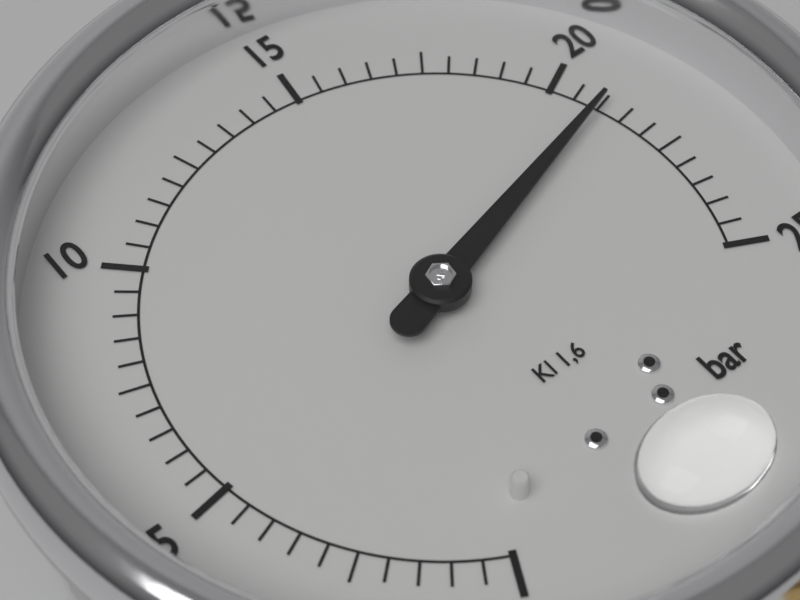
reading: 21.0 bar
